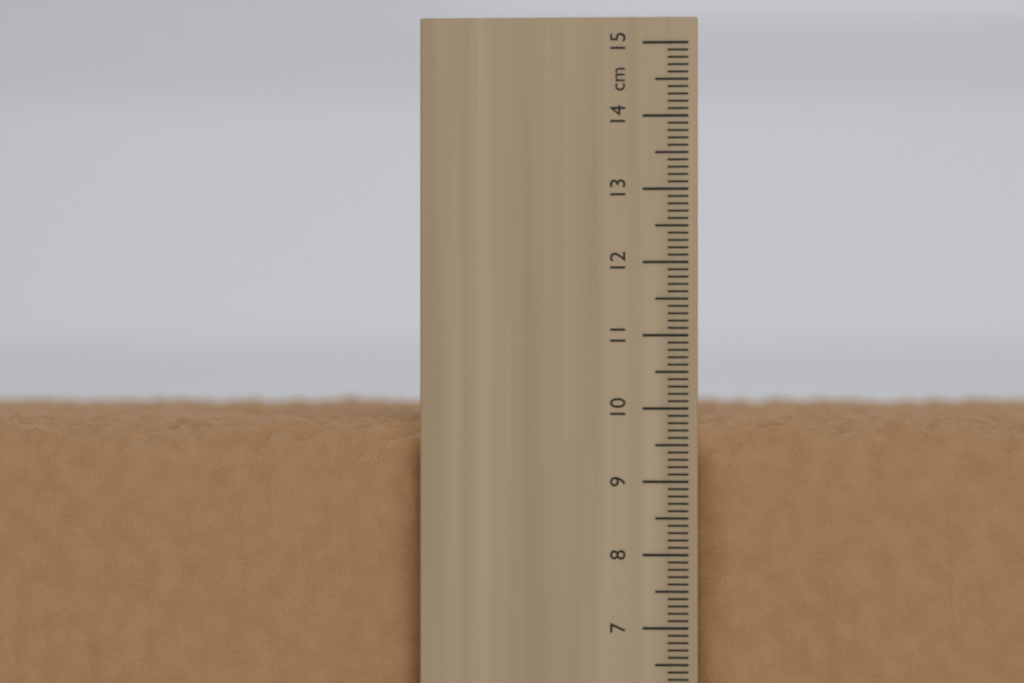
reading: 9.9 cm
